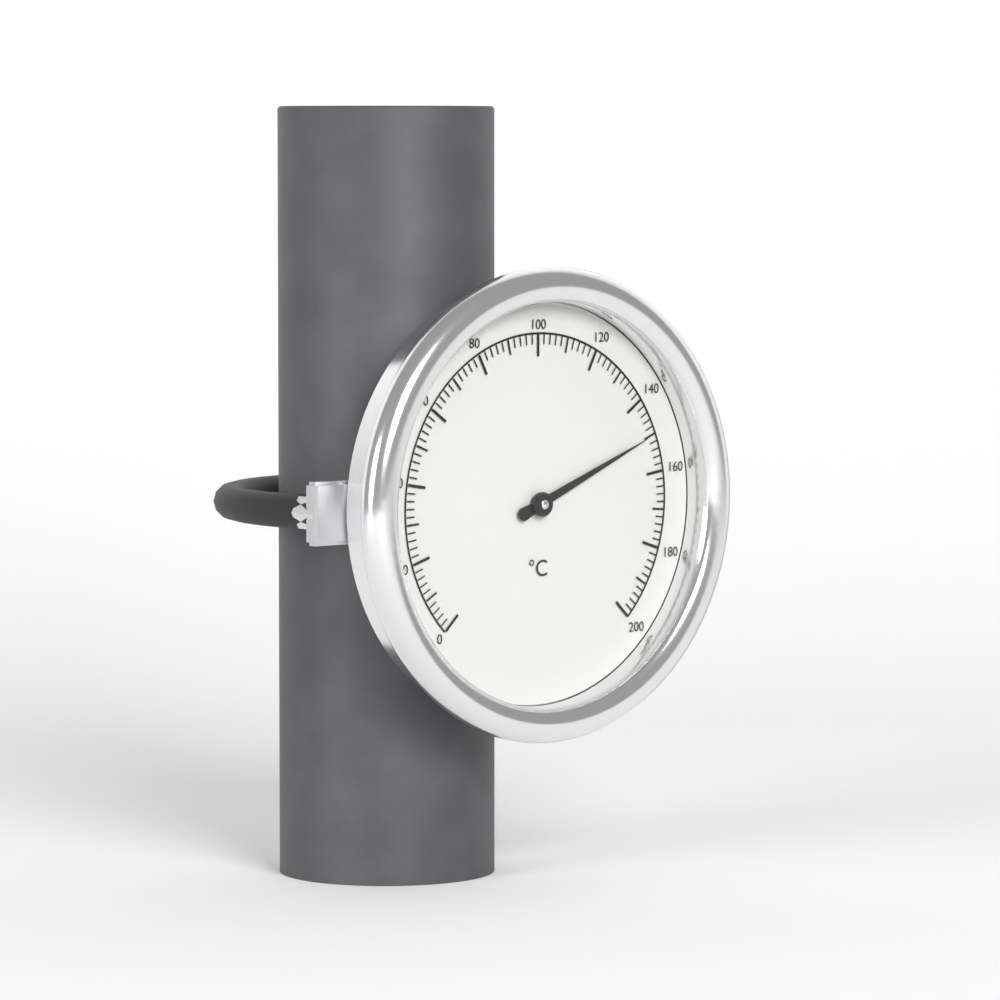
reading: 150 °C
